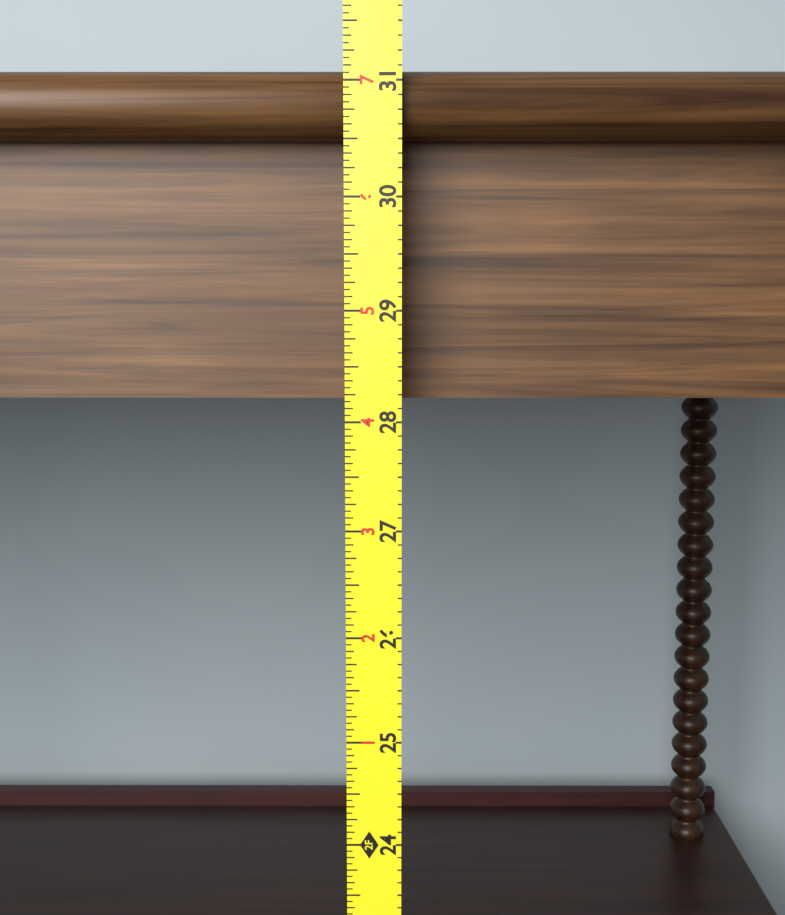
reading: 31.1250 in
